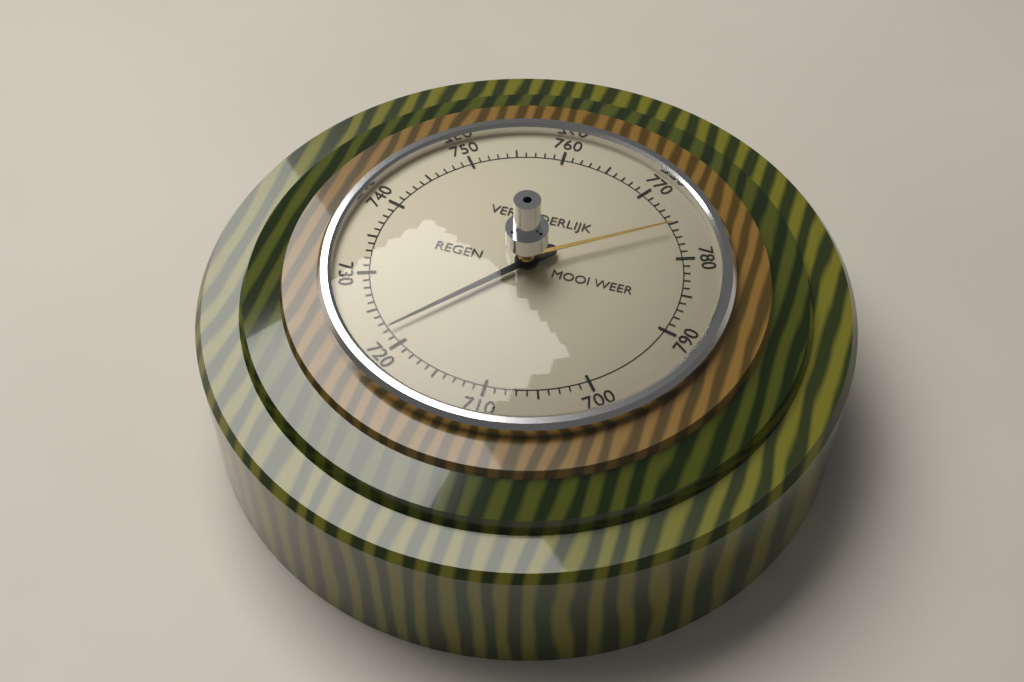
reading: 722 (no unit)
